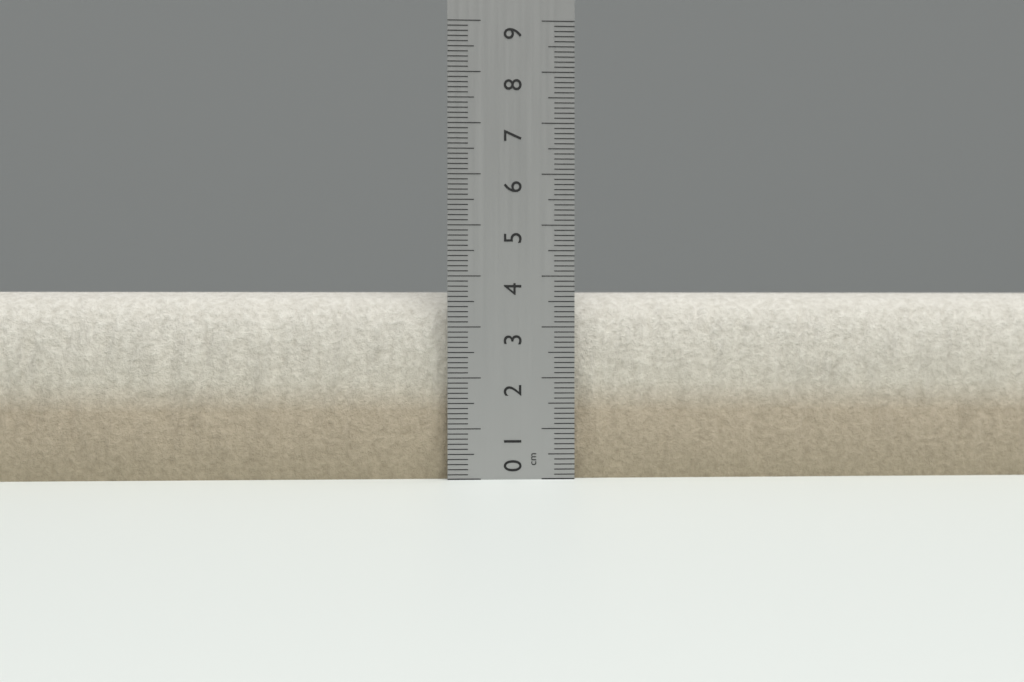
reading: 3.7 cm
